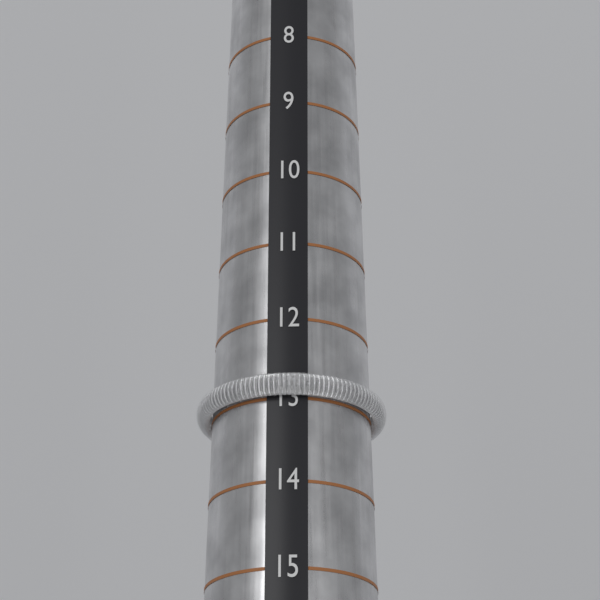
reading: 13 (no unit)
